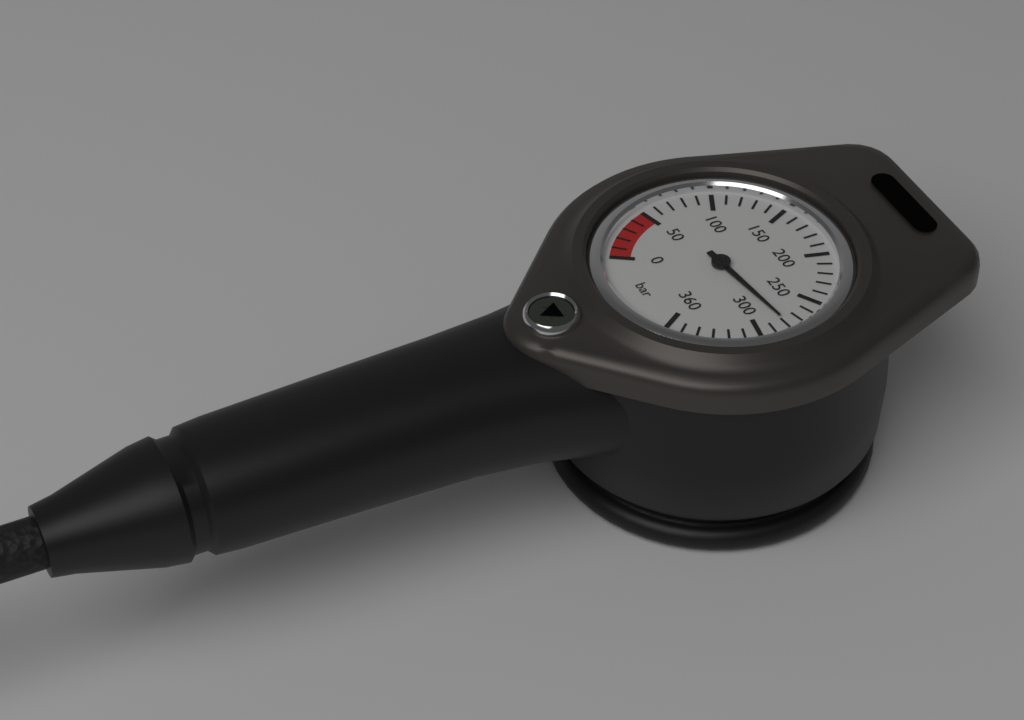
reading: 280 bar
